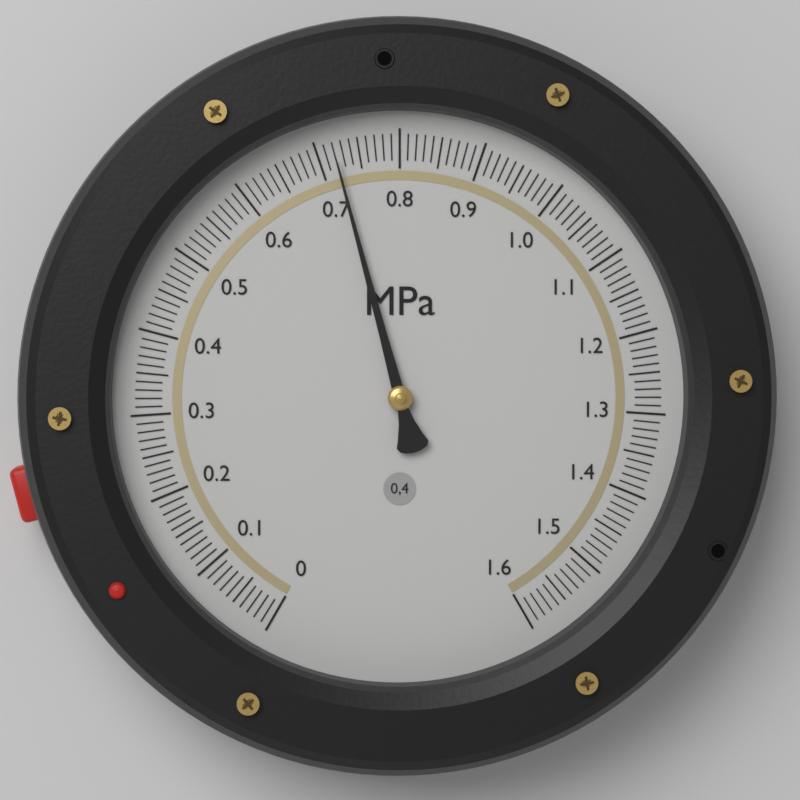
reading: 0.72 MPa
